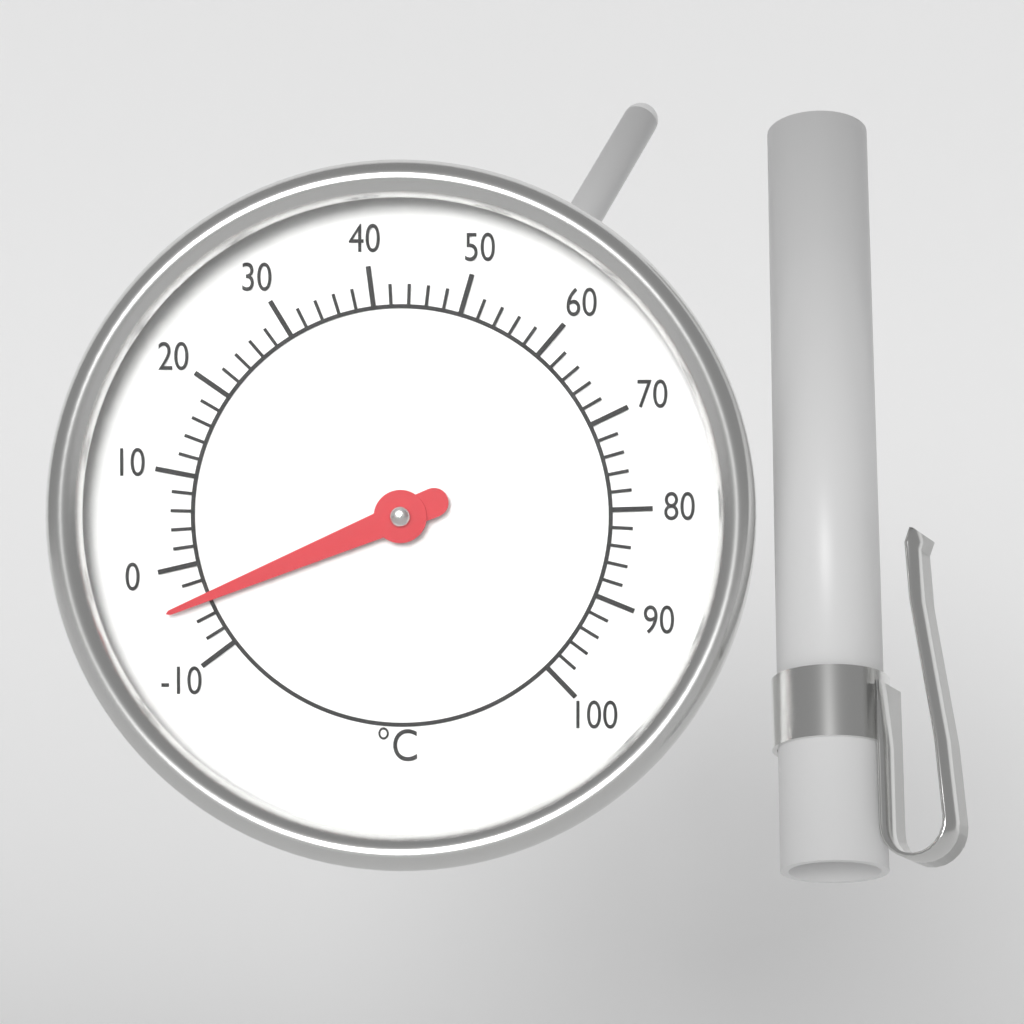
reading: -4 °C
